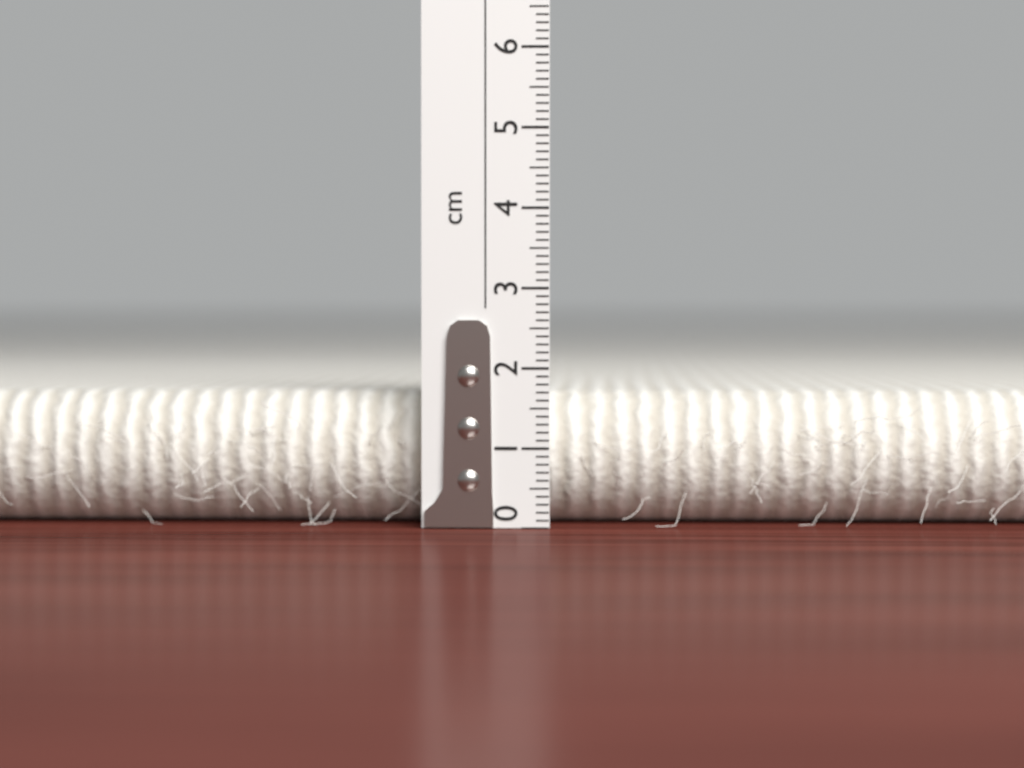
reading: 1.7 cm
